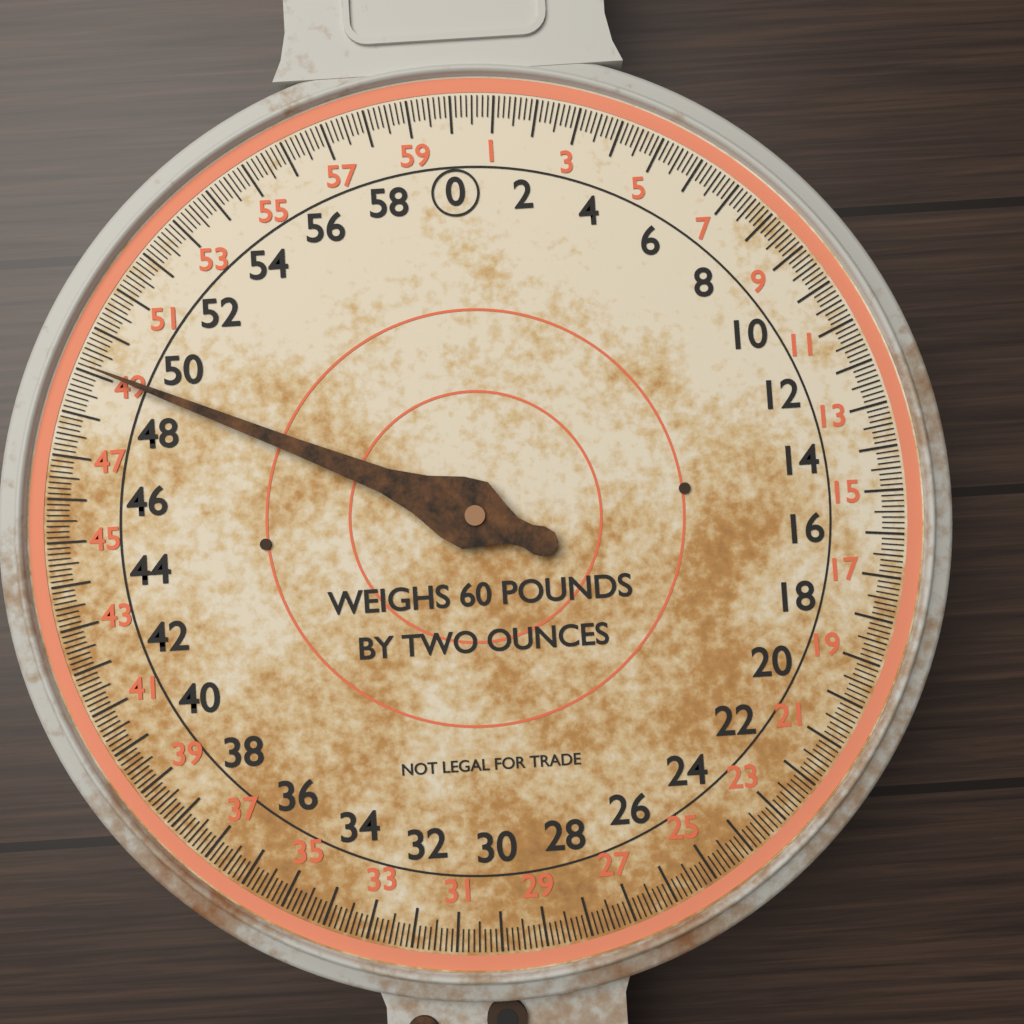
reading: 49.125 lb
